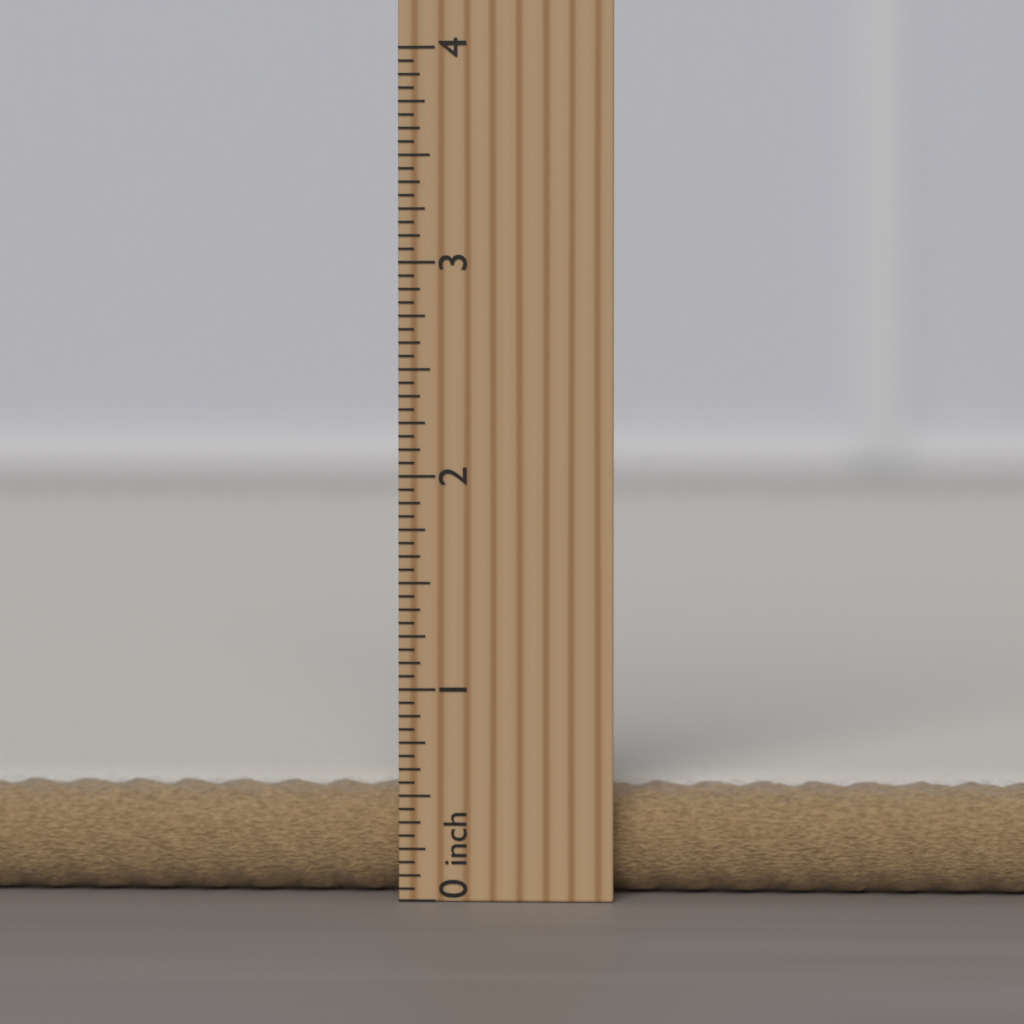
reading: 0.5000 inch
